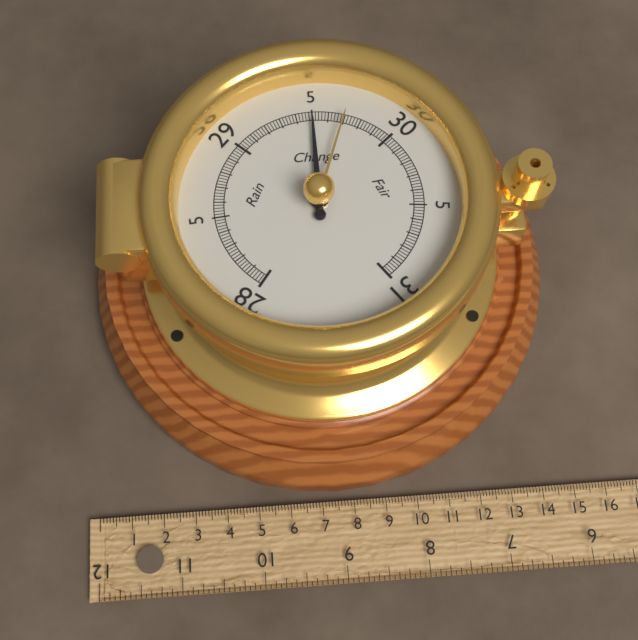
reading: 29.50 inHg
